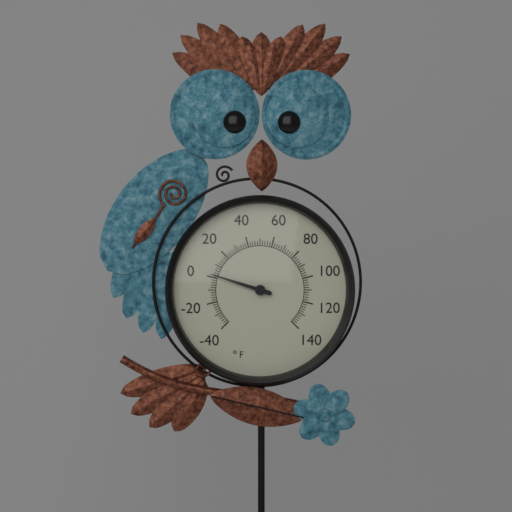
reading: 2 °F
